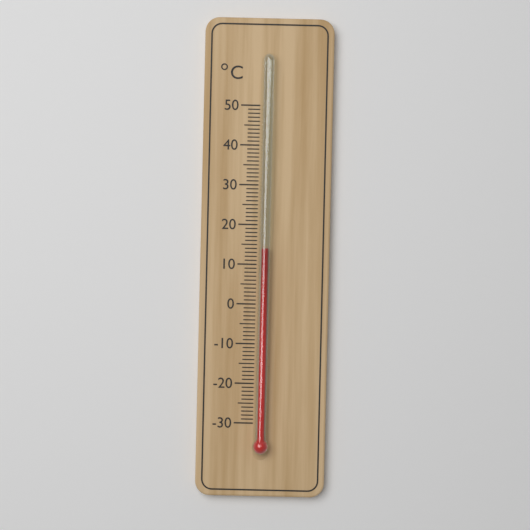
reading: 14 °C
